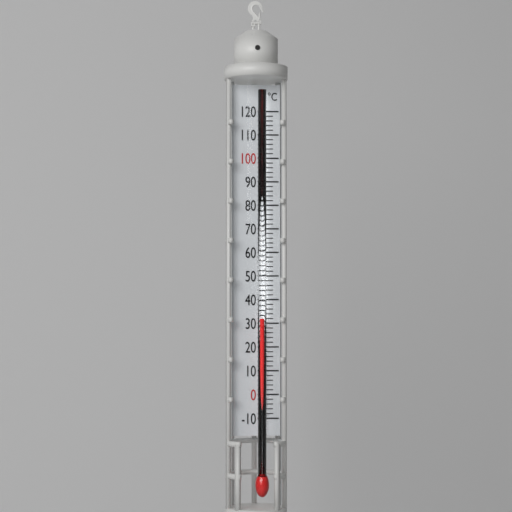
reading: 32 °C
